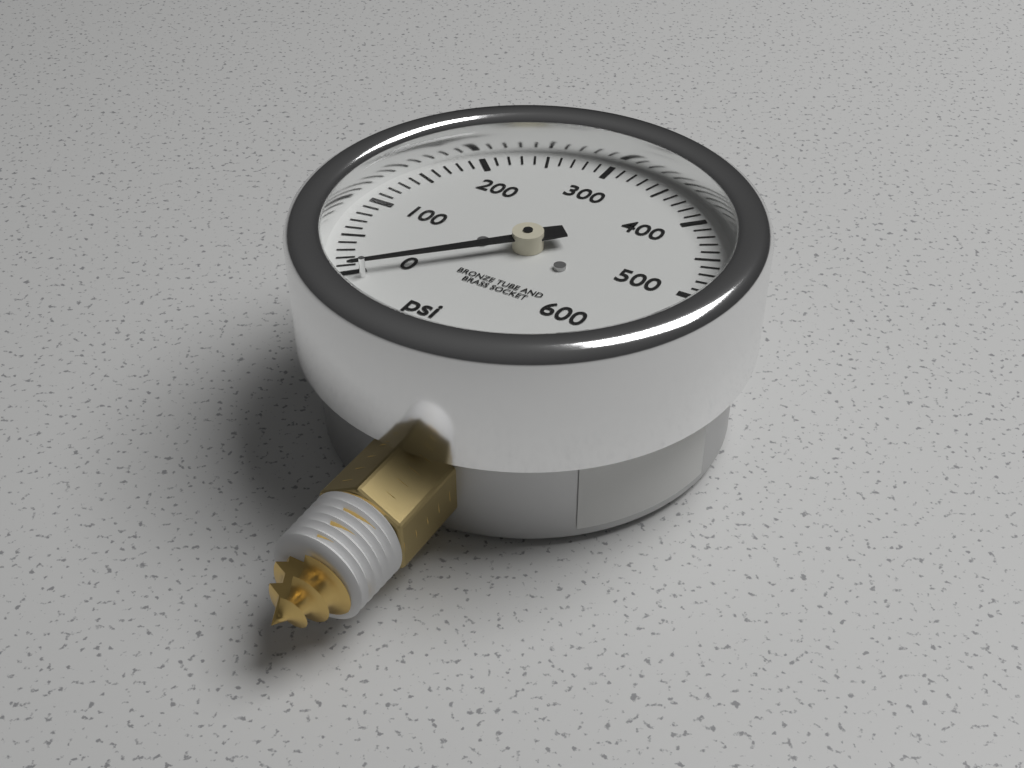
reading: 0 psi
